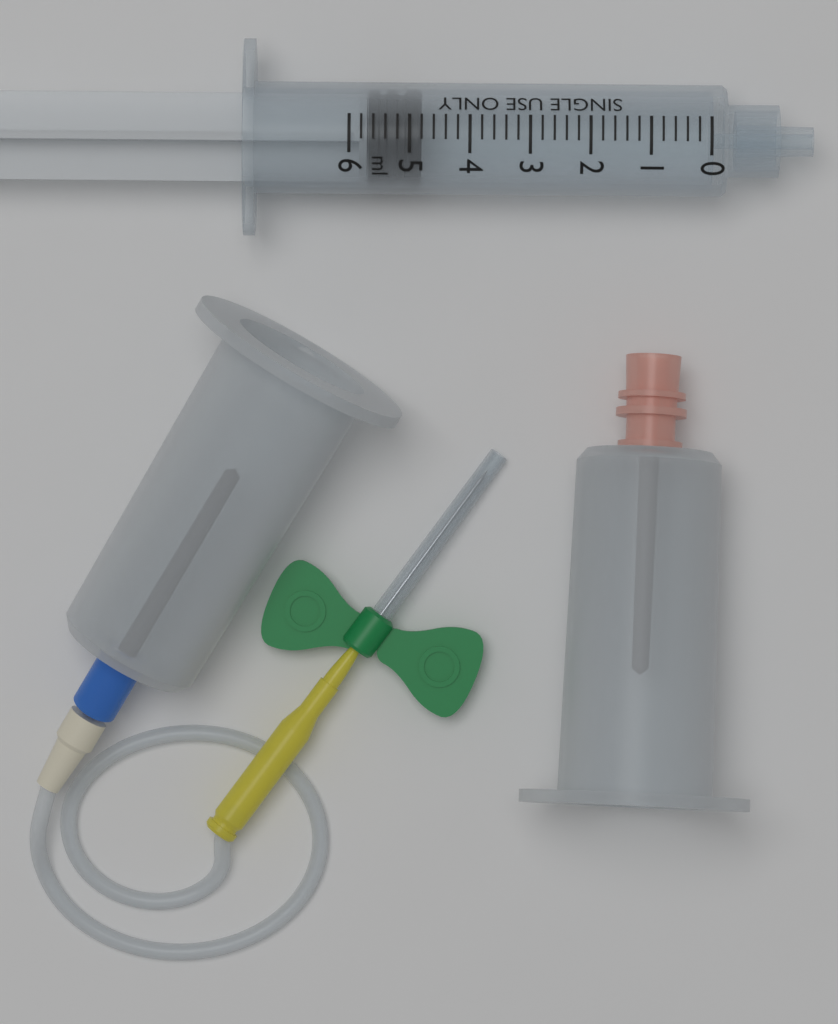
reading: 4.8 ml
